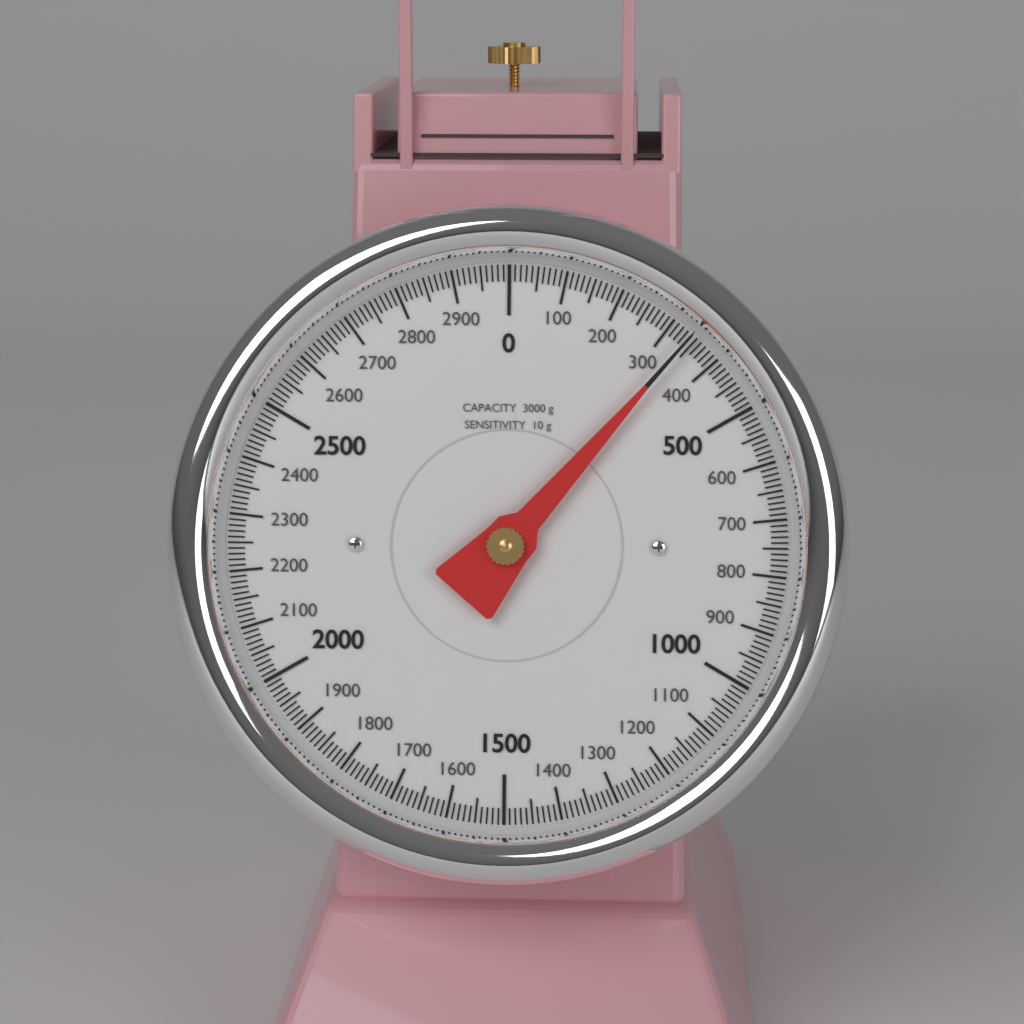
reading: 340 g
